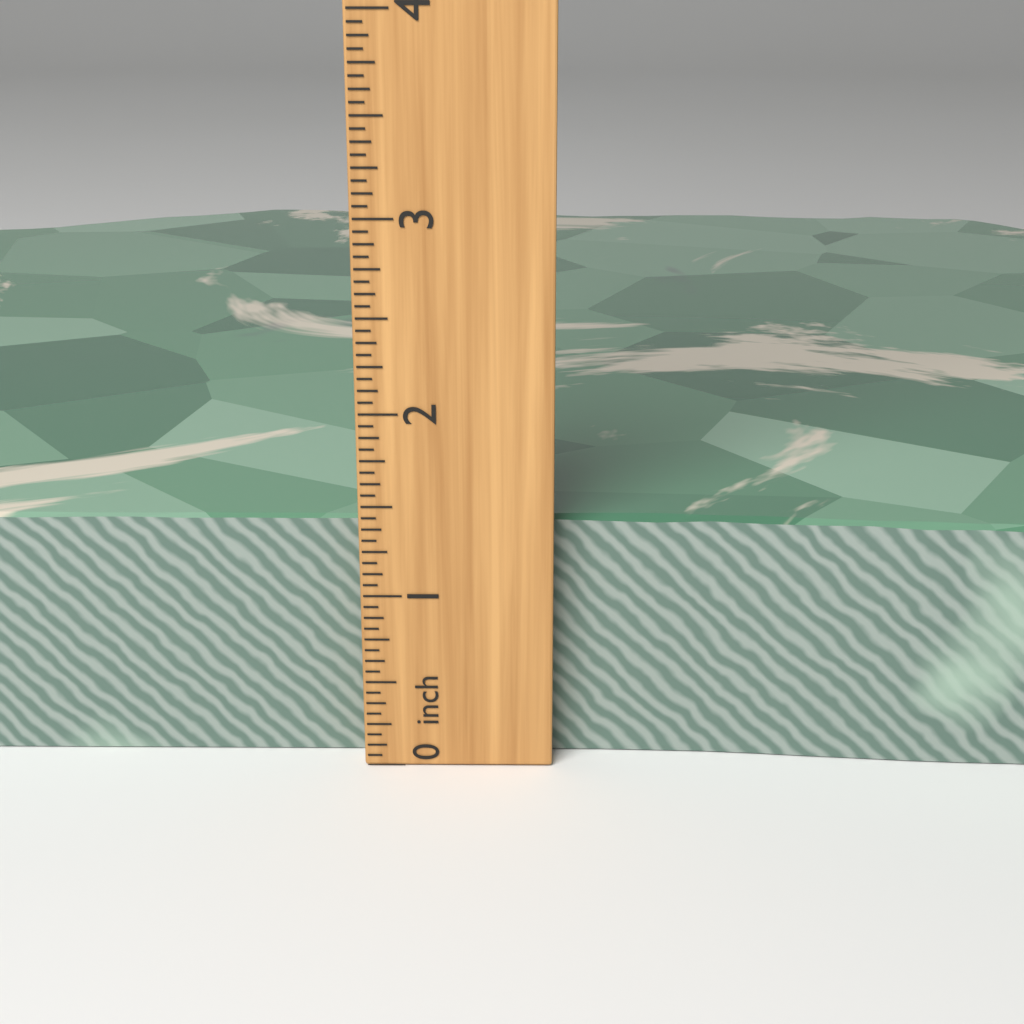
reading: 1.3750 inch
